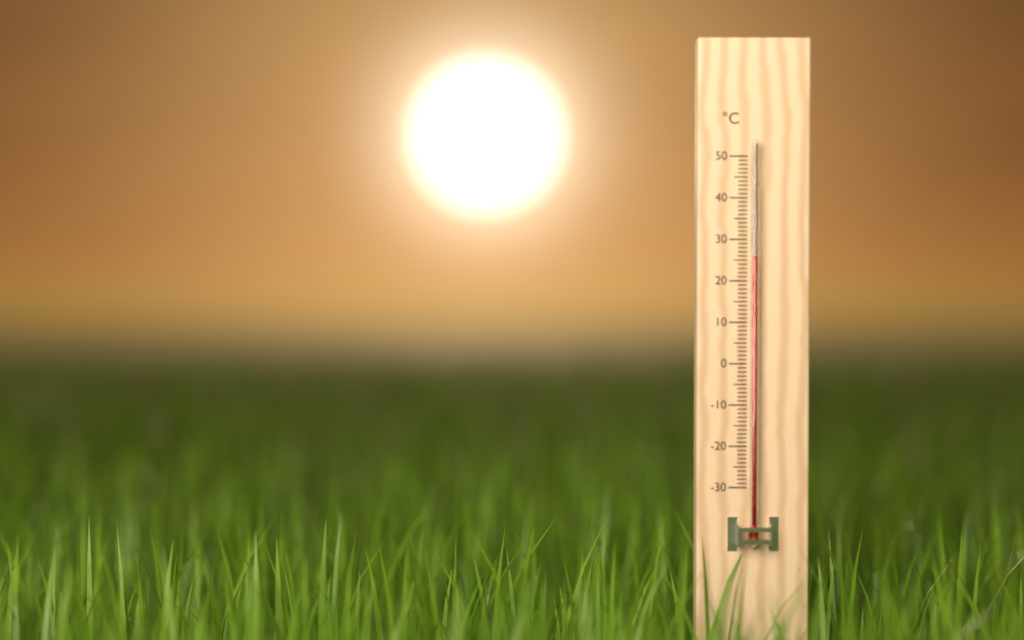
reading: 26 °C
